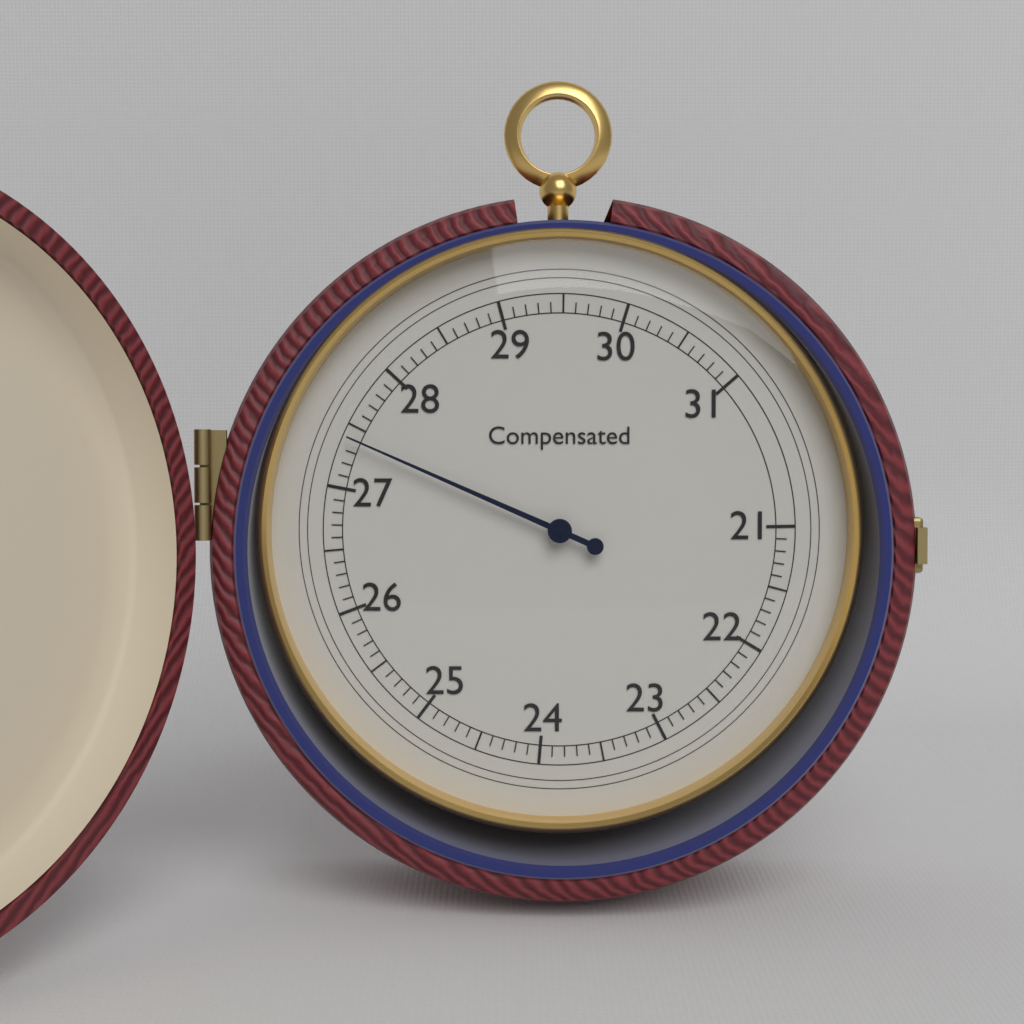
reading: 27.4 (no unit)
